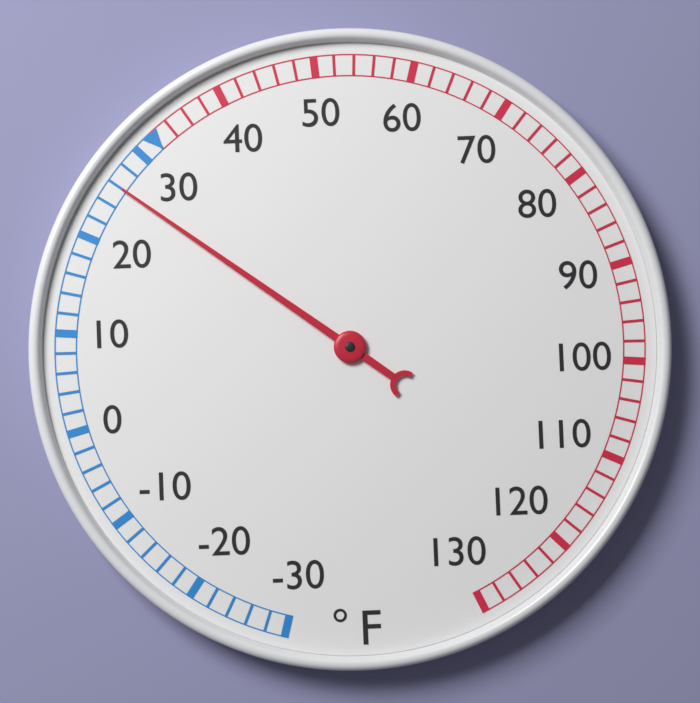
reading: 26 °F
